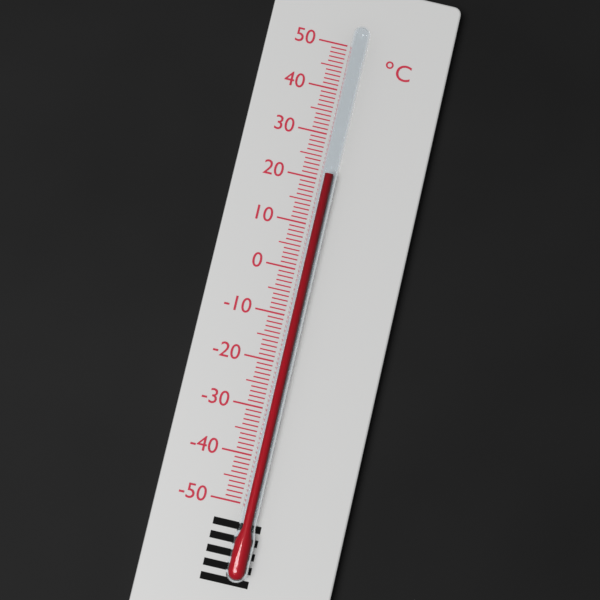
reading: 21 °C
